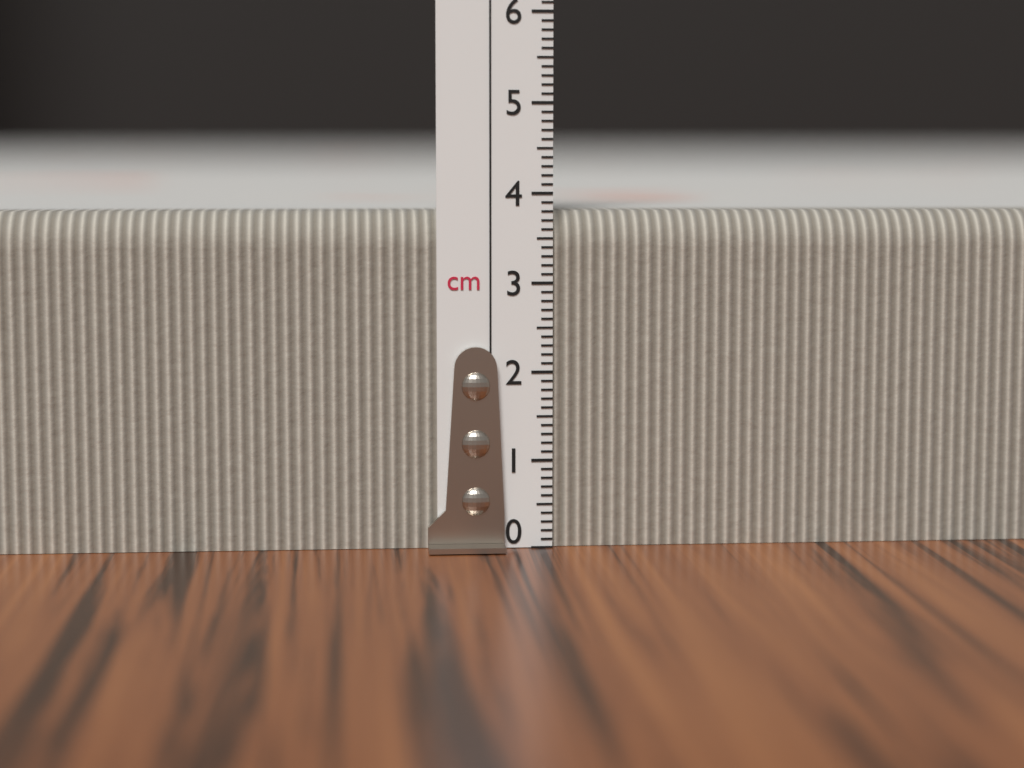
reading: 3.8 cm
